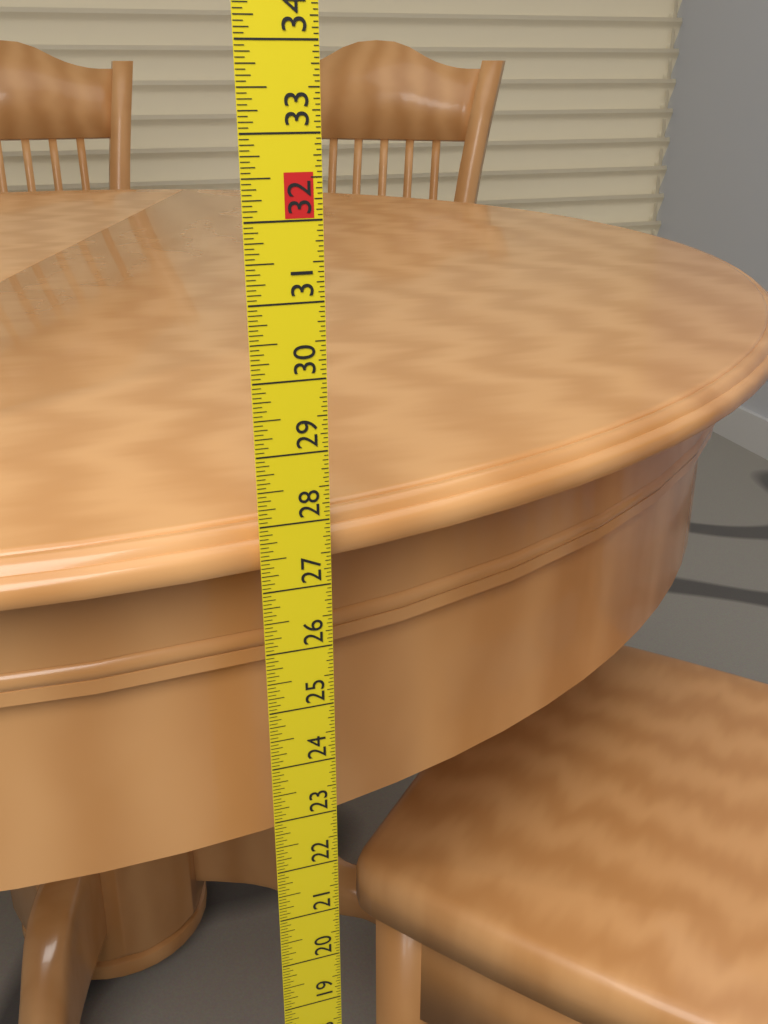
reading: 27.8750 in
